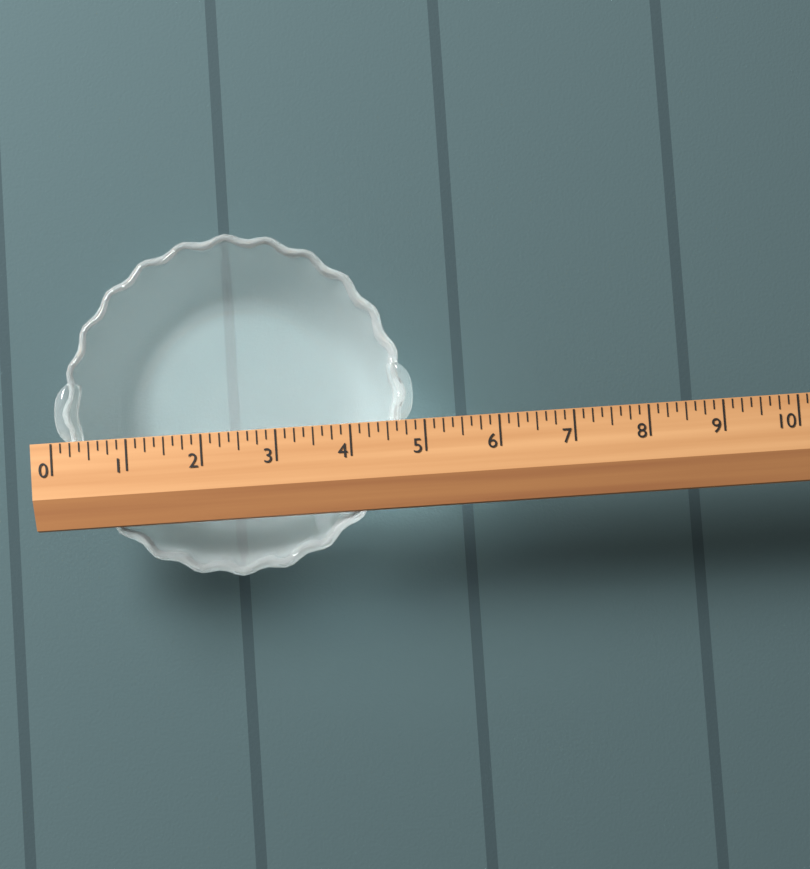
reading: 4.875 (no unit)
